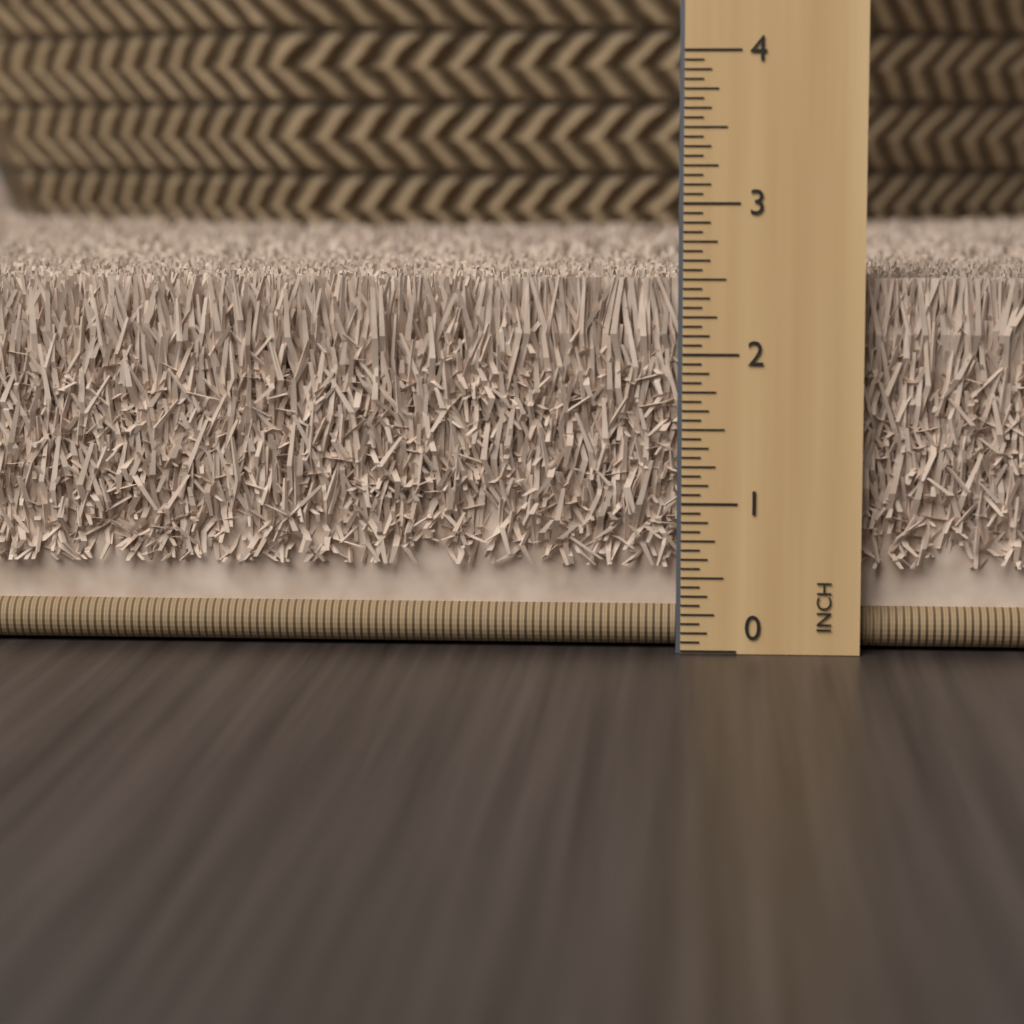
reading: 2.5000 in
